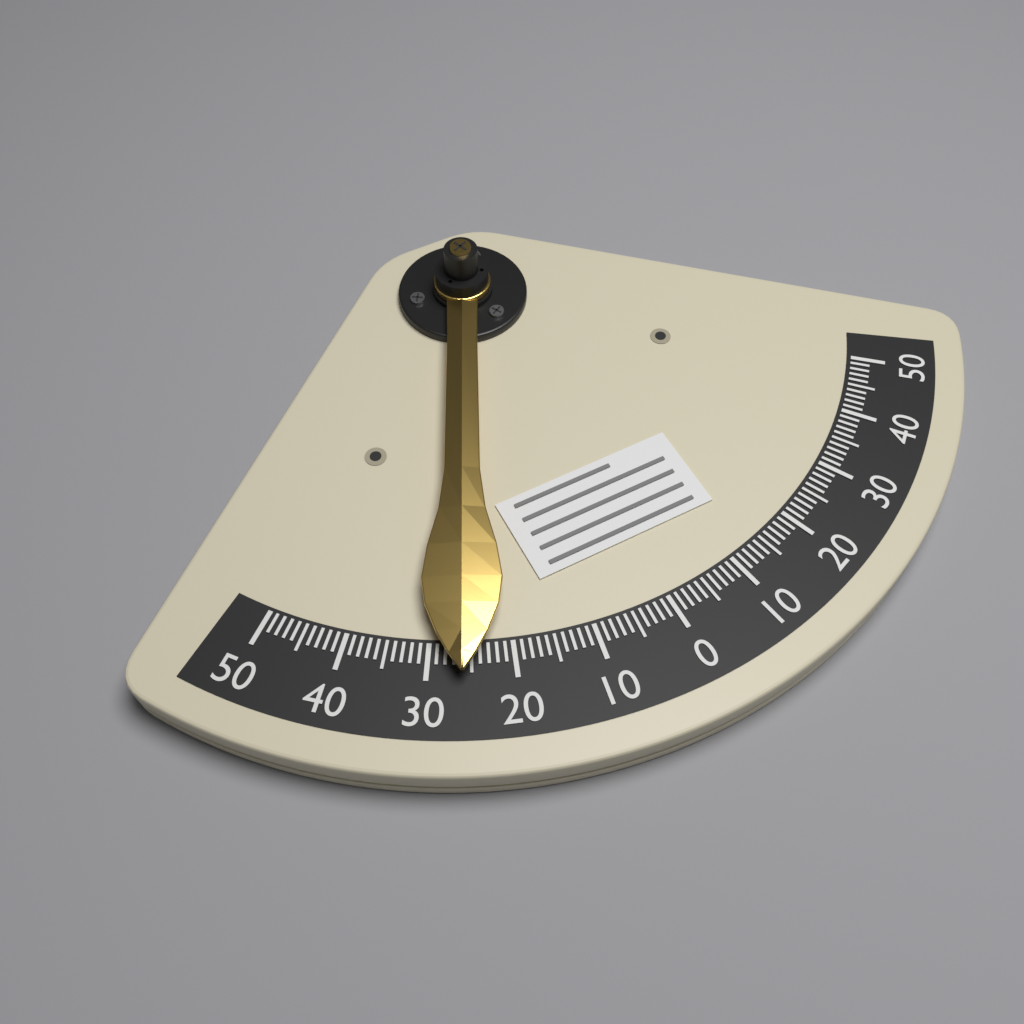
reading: 26 (no unit)
